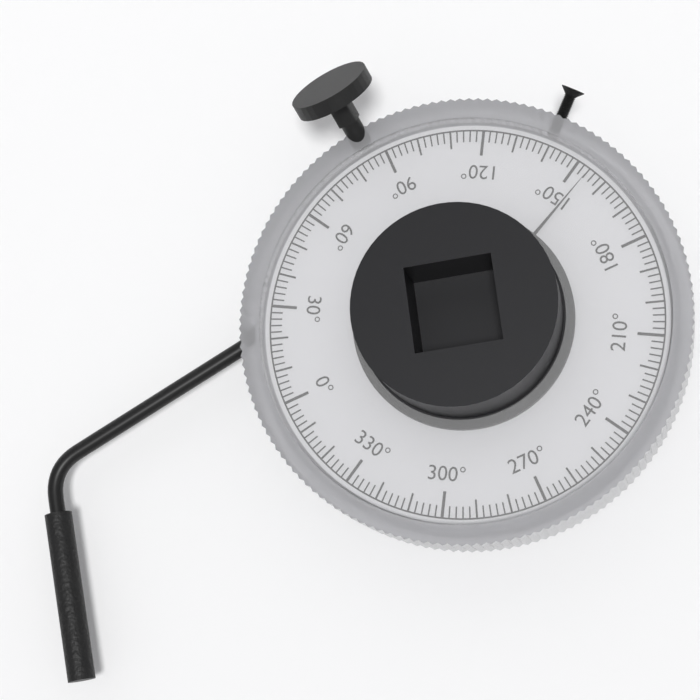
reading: 154 °
